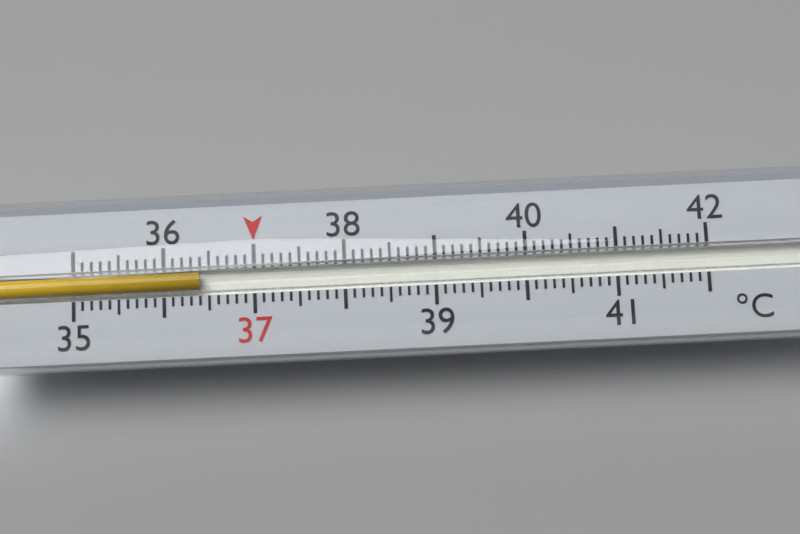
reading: 36.4 °C
